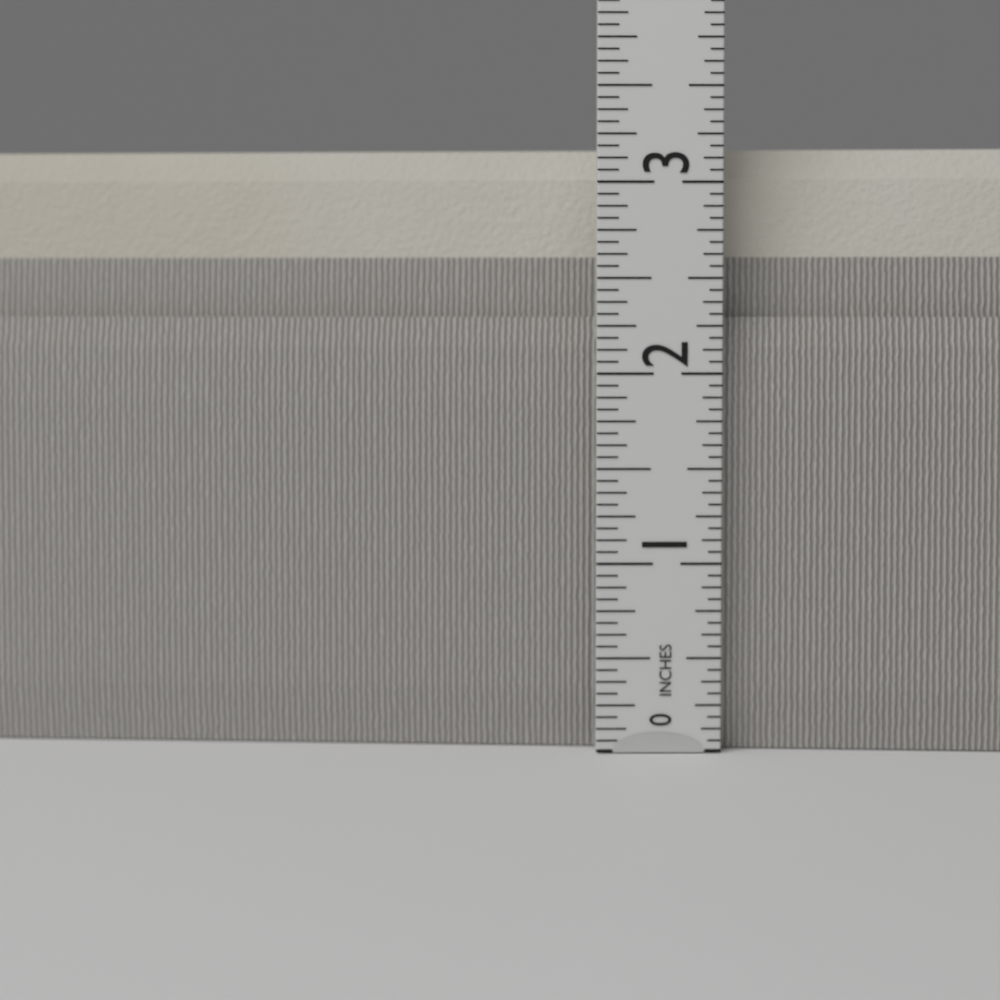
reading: 3.1875 in
